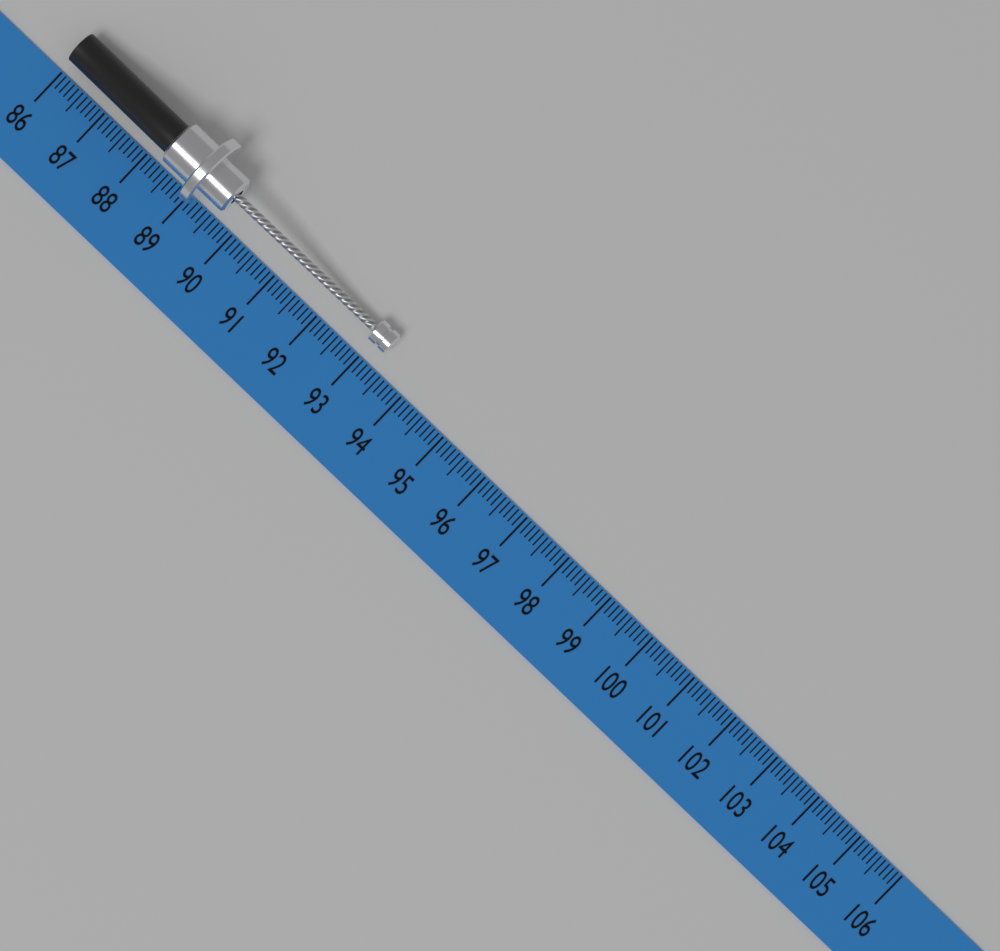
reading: 93.3 (no unit)
